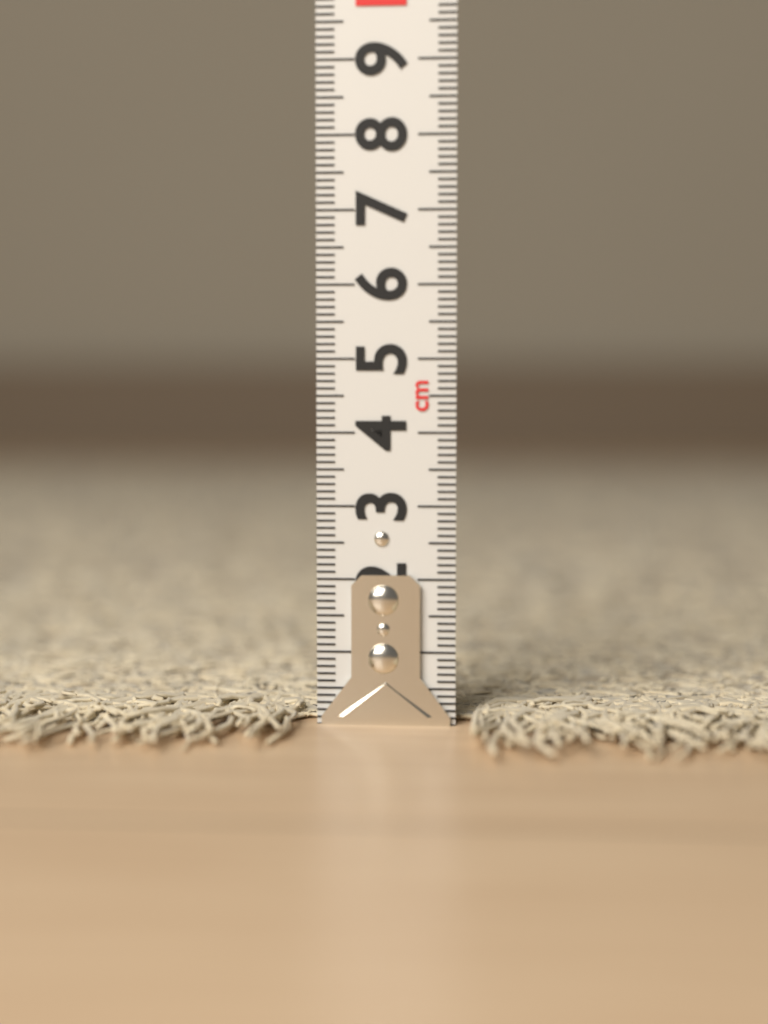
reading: 0.3 cm
